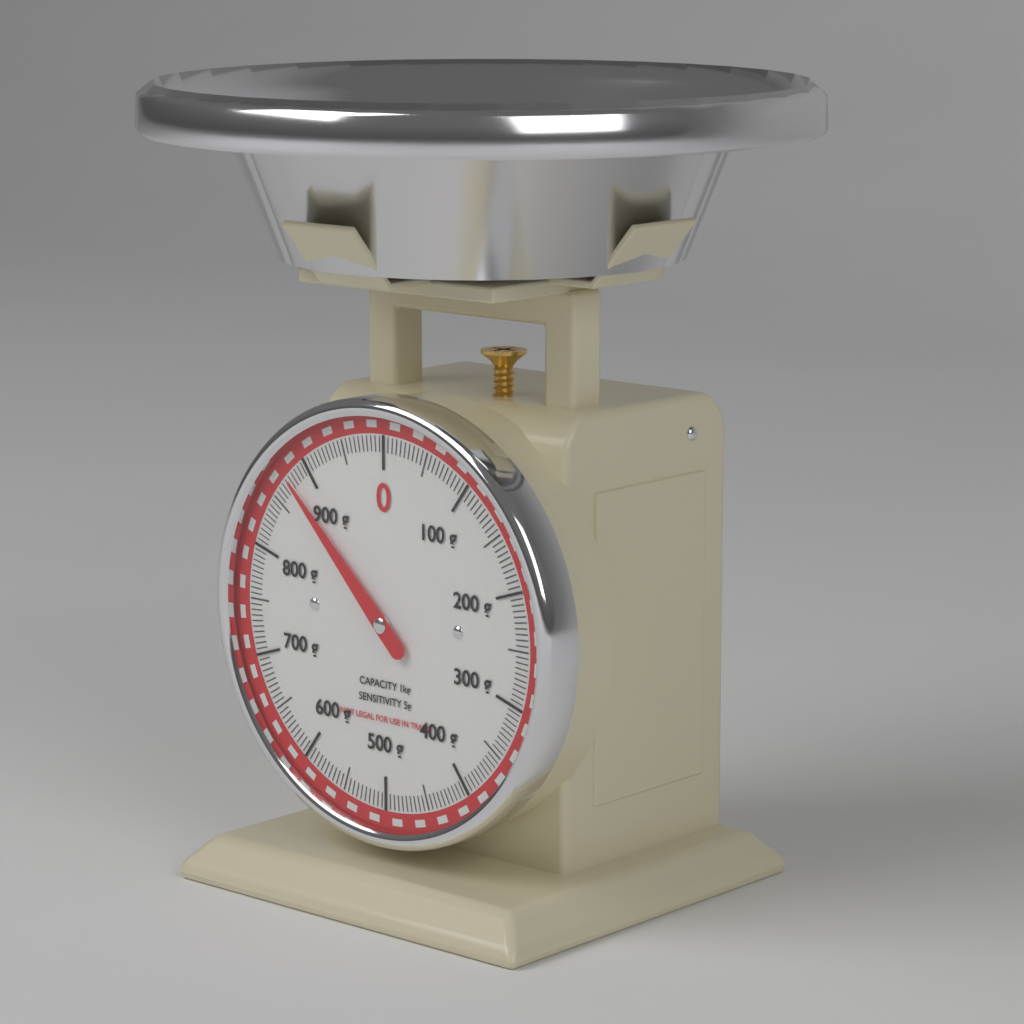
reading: 875 g
